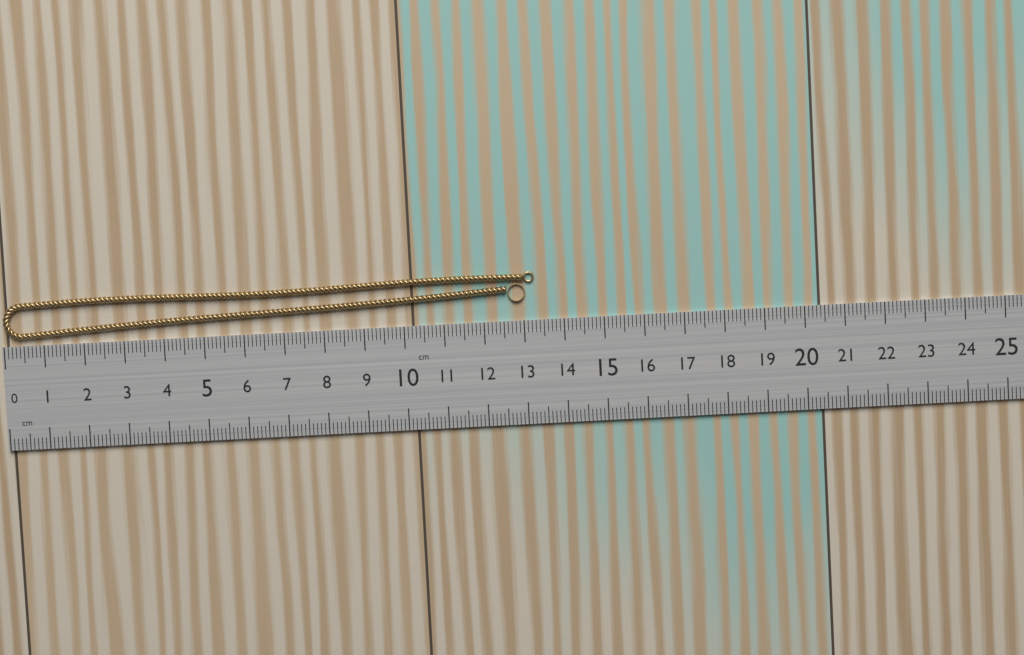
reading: 13.3 cm
